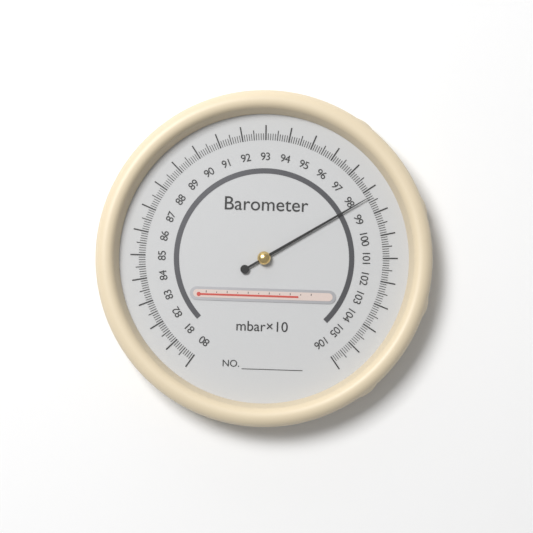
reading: 98.3 mbar×10
